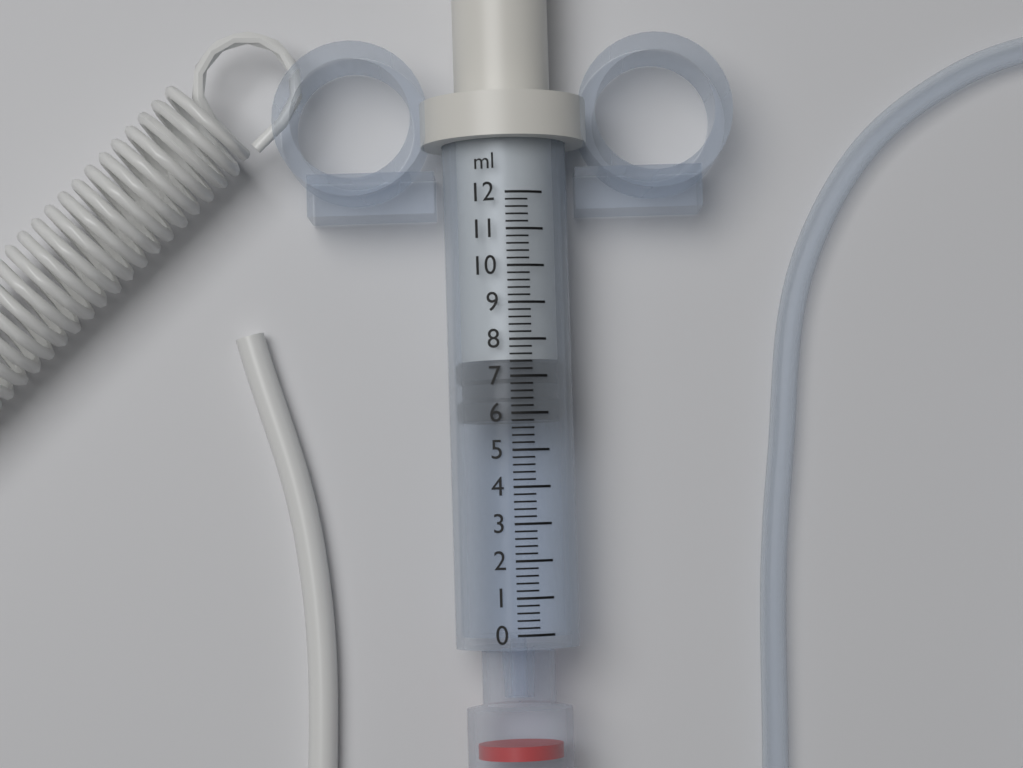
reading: 5.8 ml
